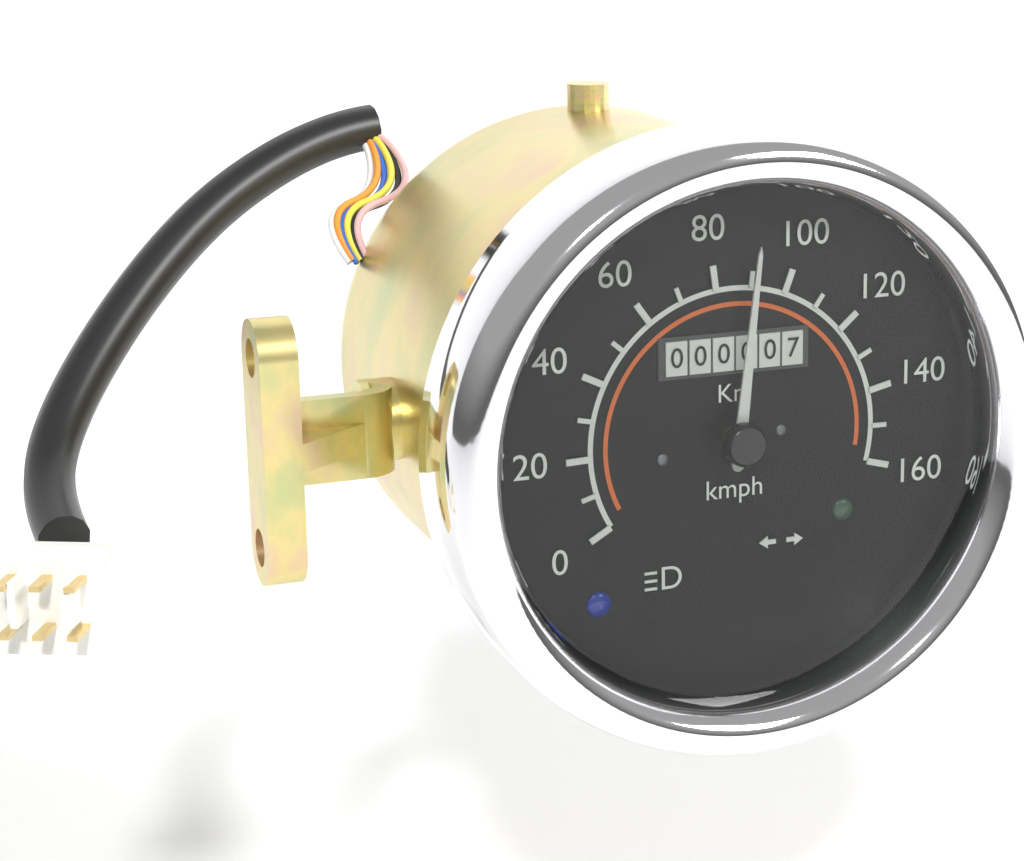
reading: 90 km/h
